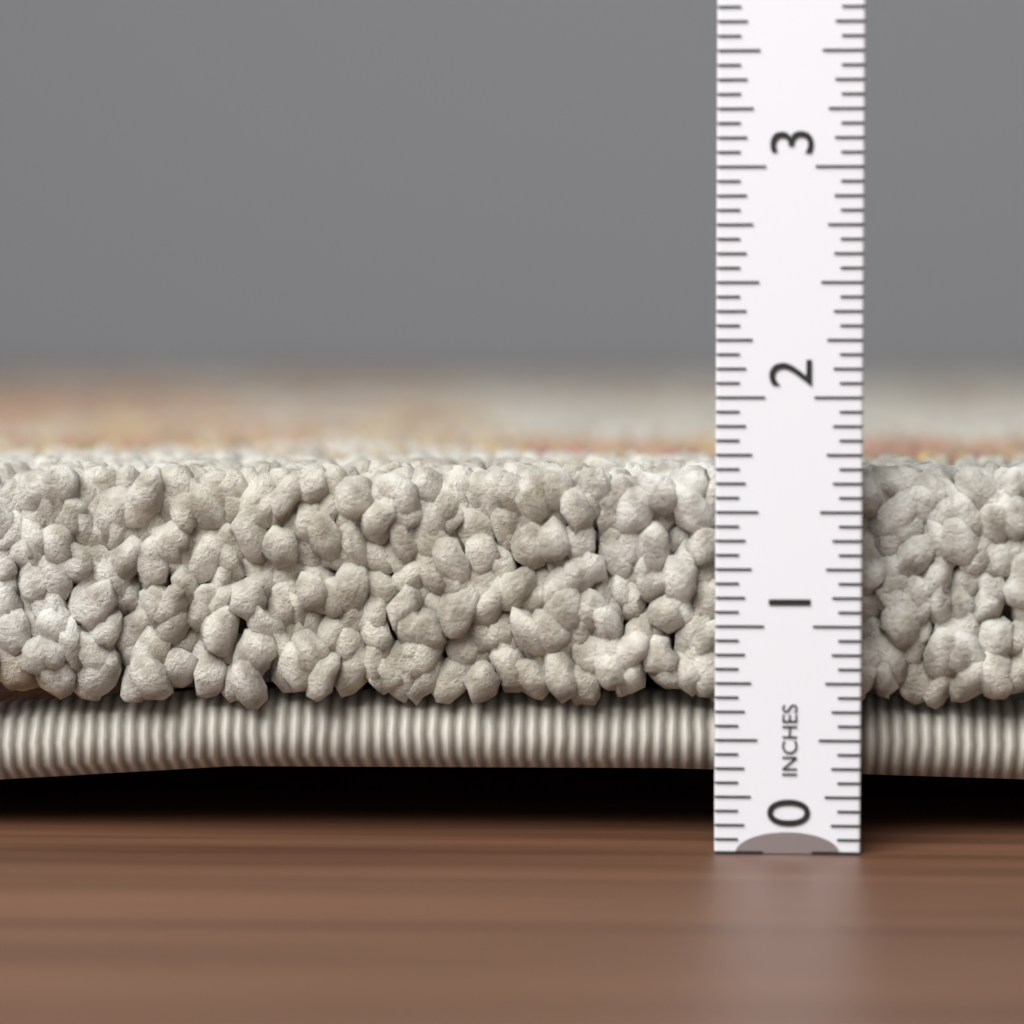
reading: 1.6875 in
